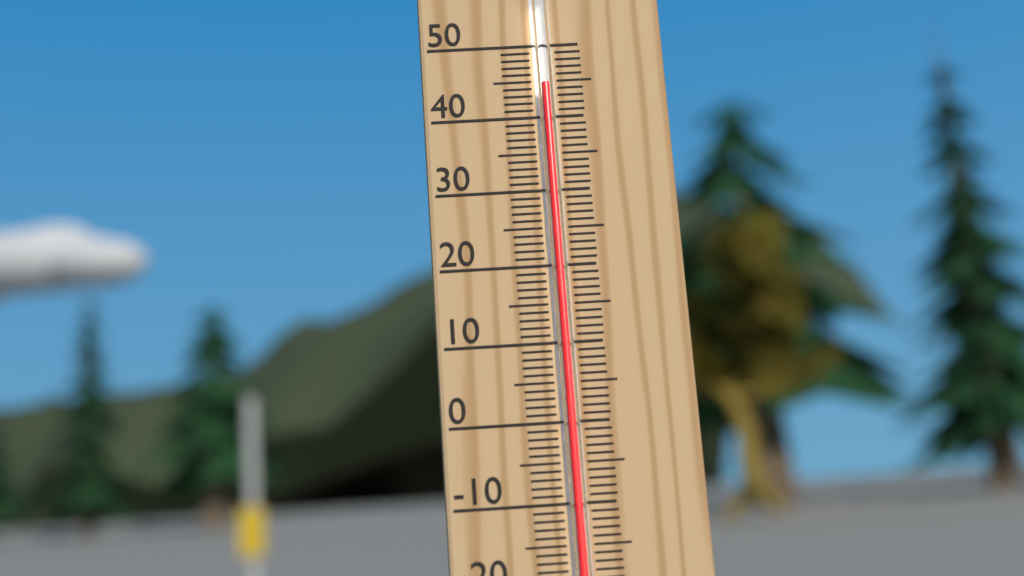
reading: 44 °C
